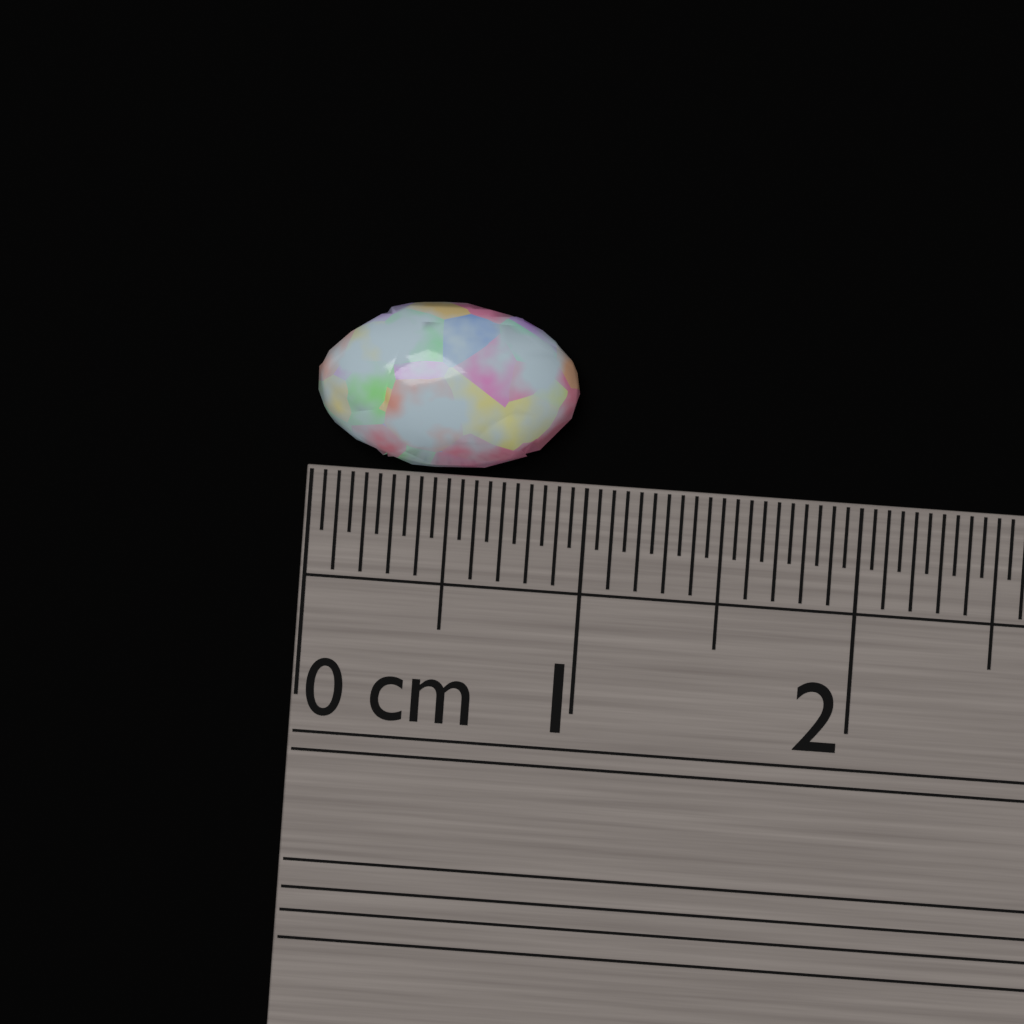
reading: 0.95 cm
